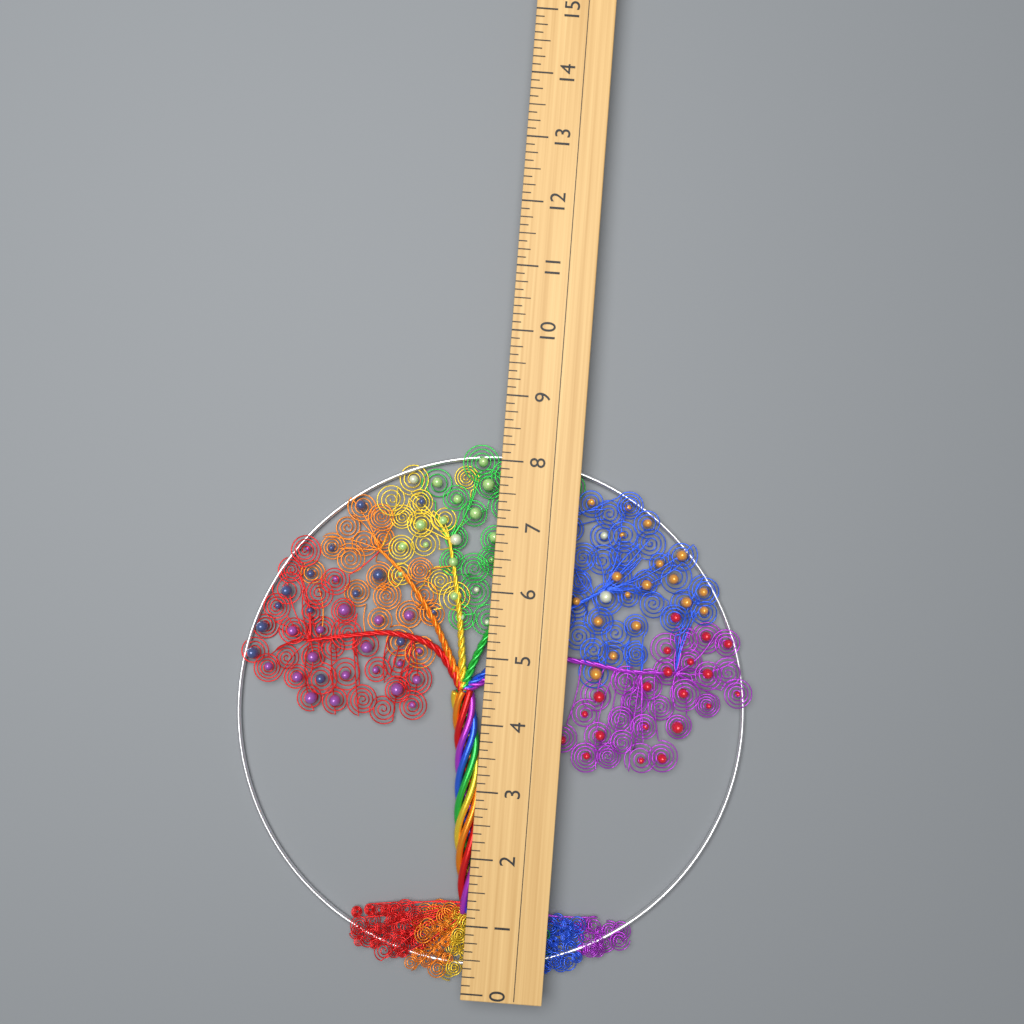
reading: 8.250 (no unit)
